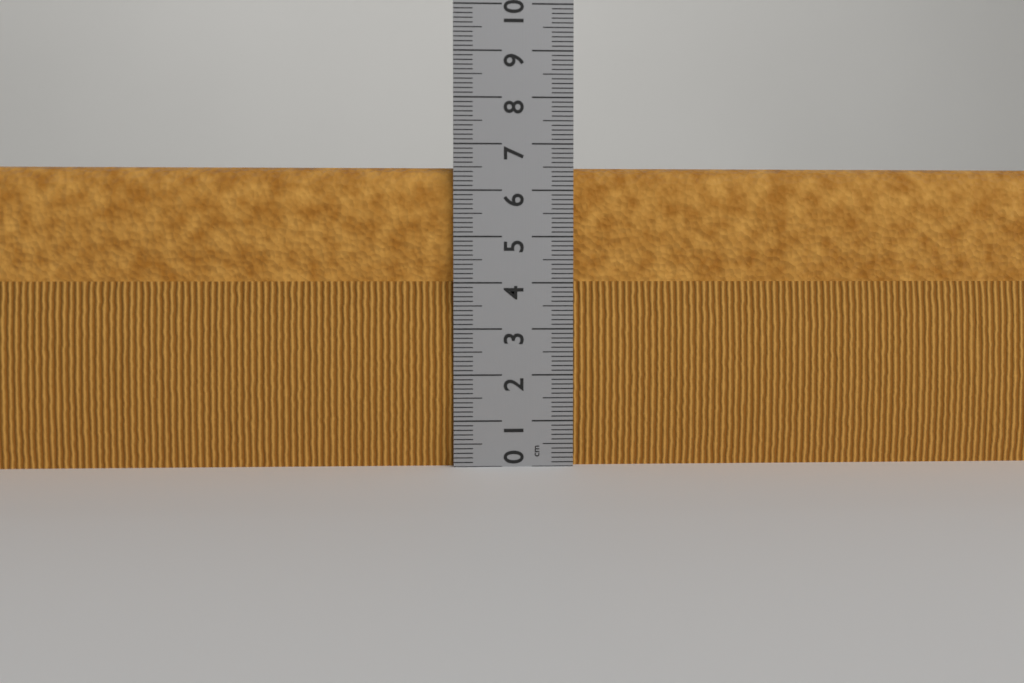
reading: 6.5 cm
